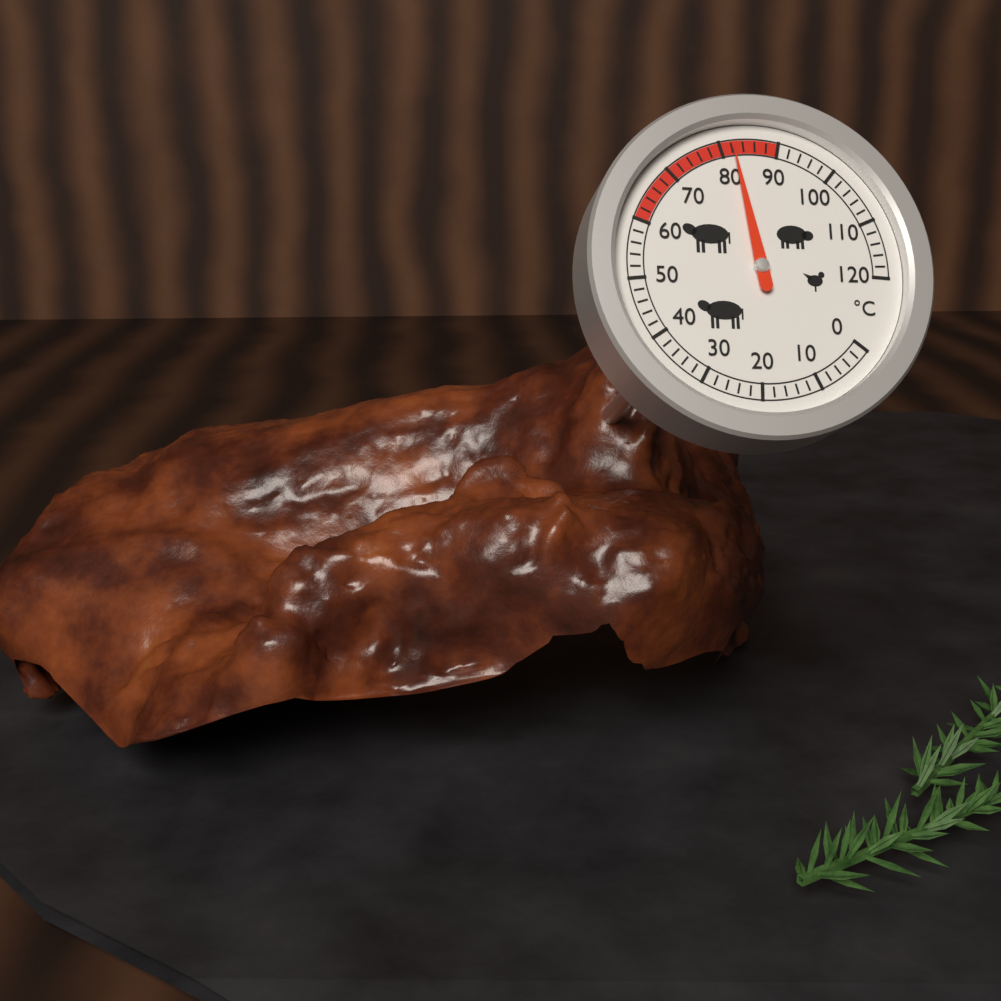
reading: 82 °C
